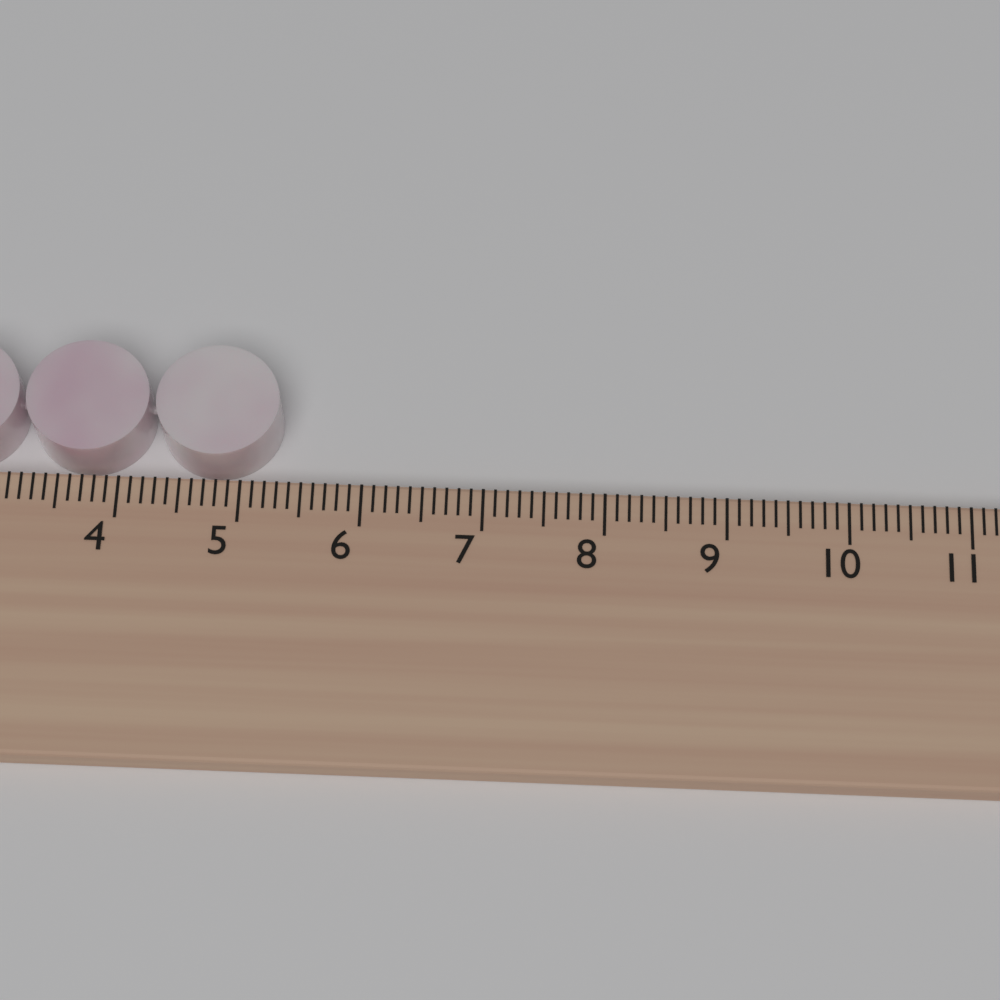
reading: 5.3 cm
